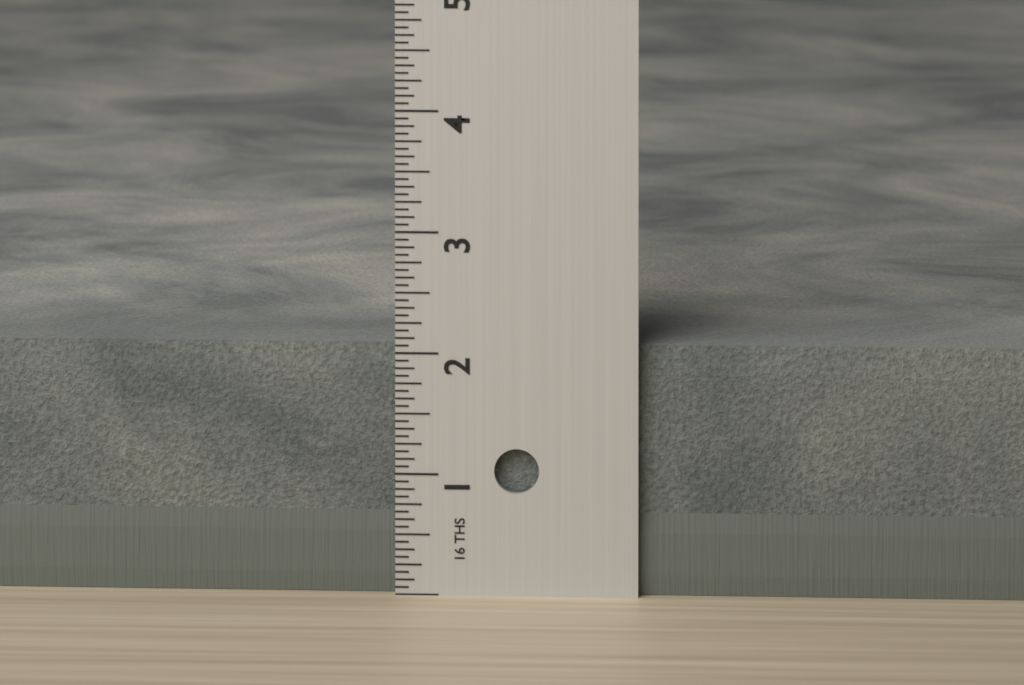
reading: 2.0625 in
